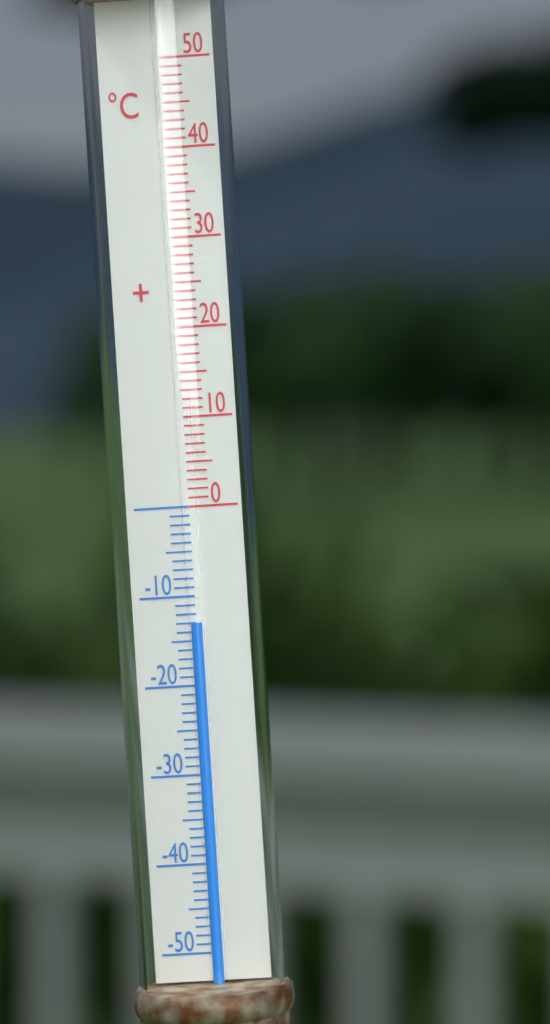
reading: -13 °C
